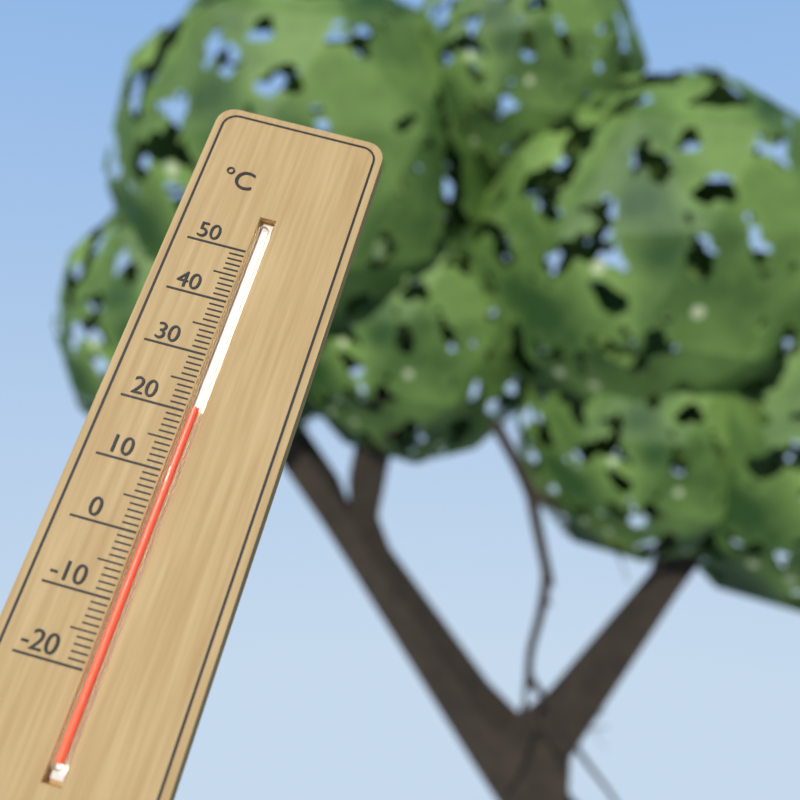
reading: 21 °C
